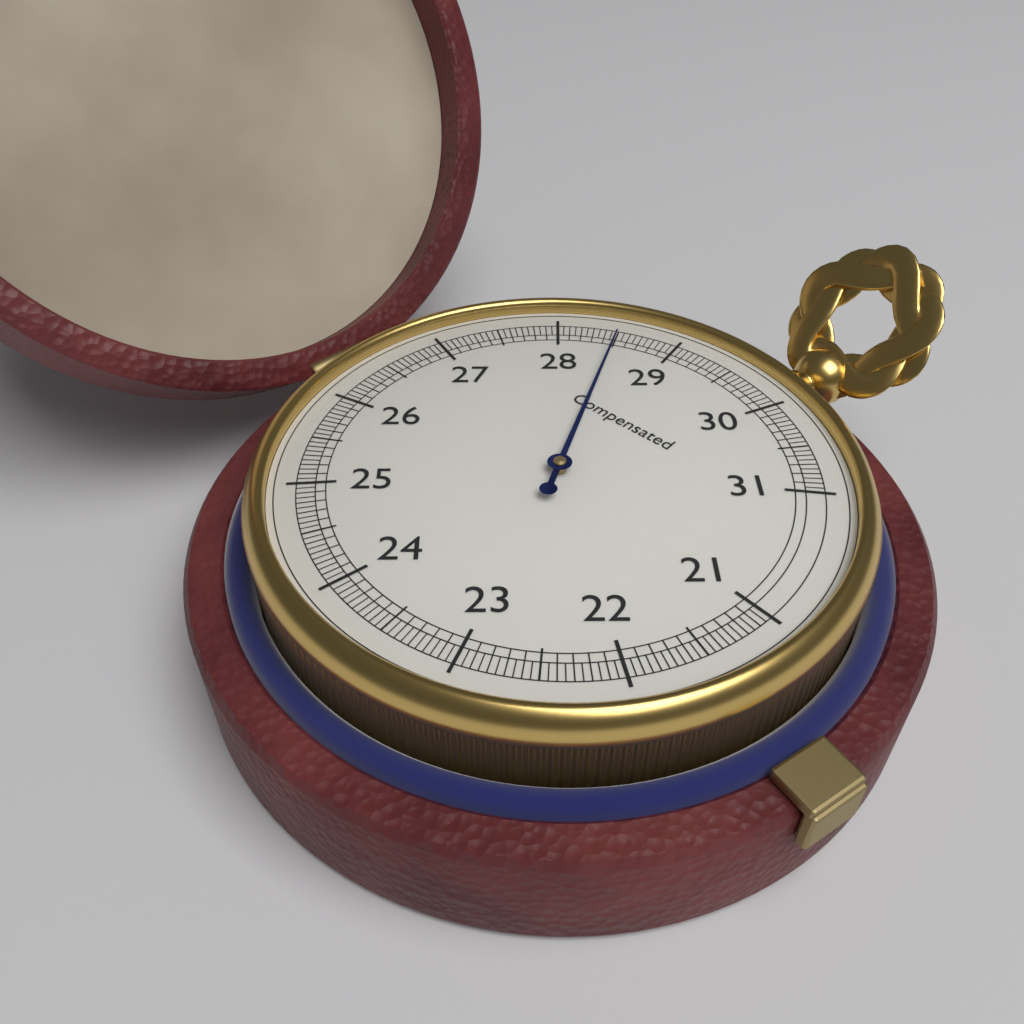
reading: 28.50 (no unit)
